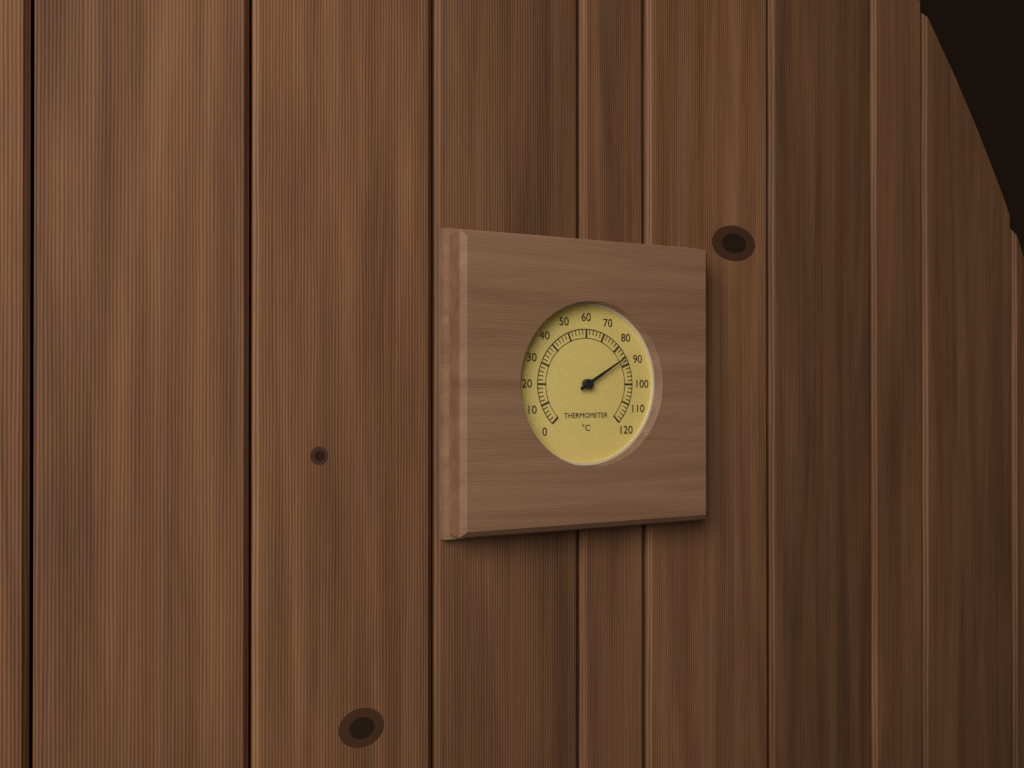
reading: 86 °C
